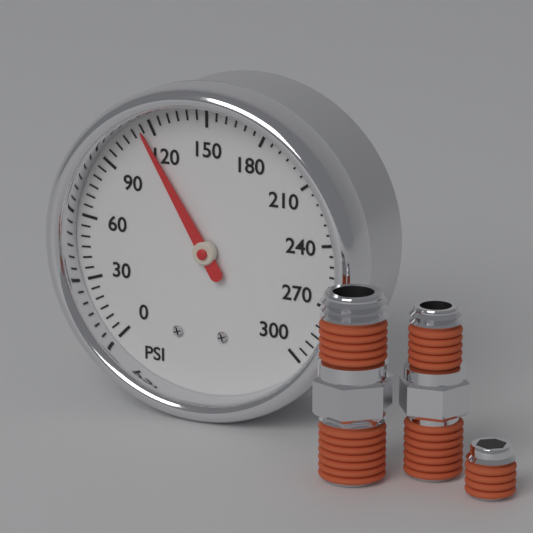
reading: 115 psi
